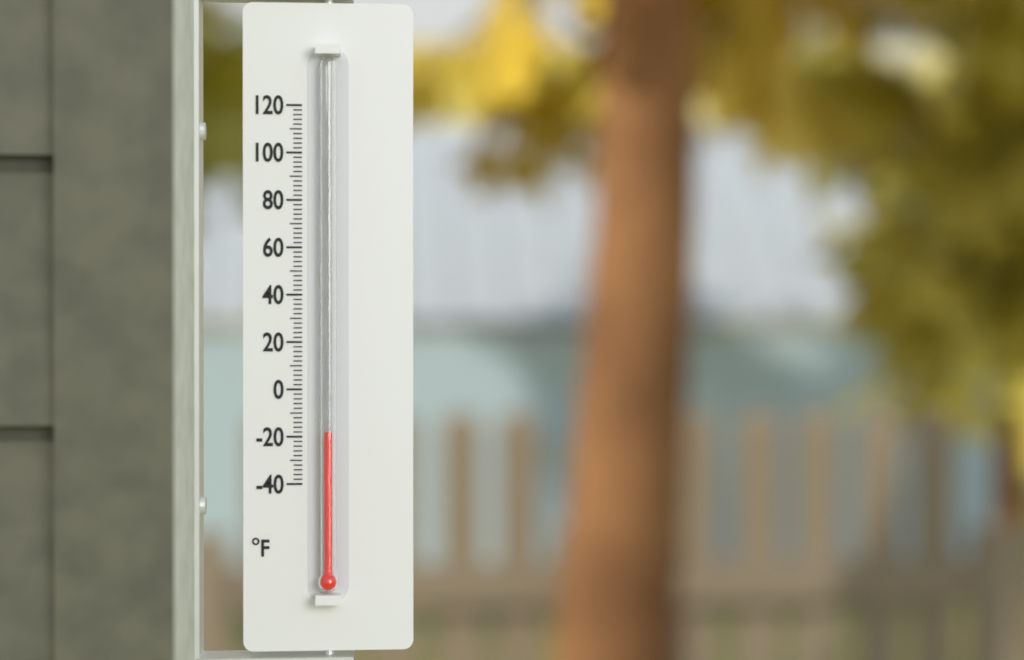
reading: -18 °F
